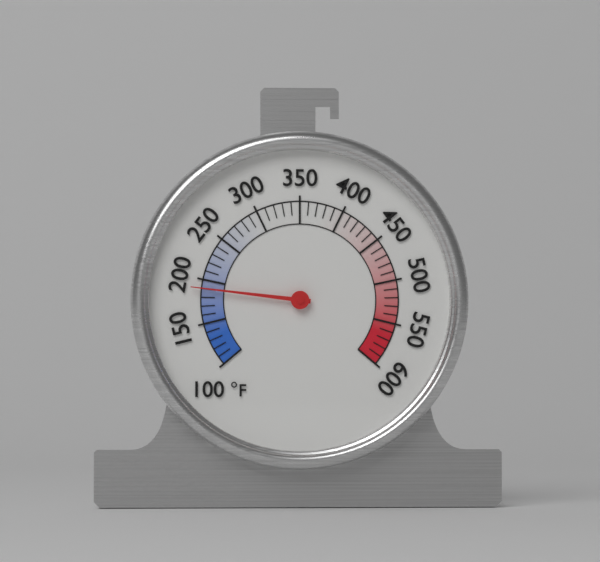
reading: 190 °F
